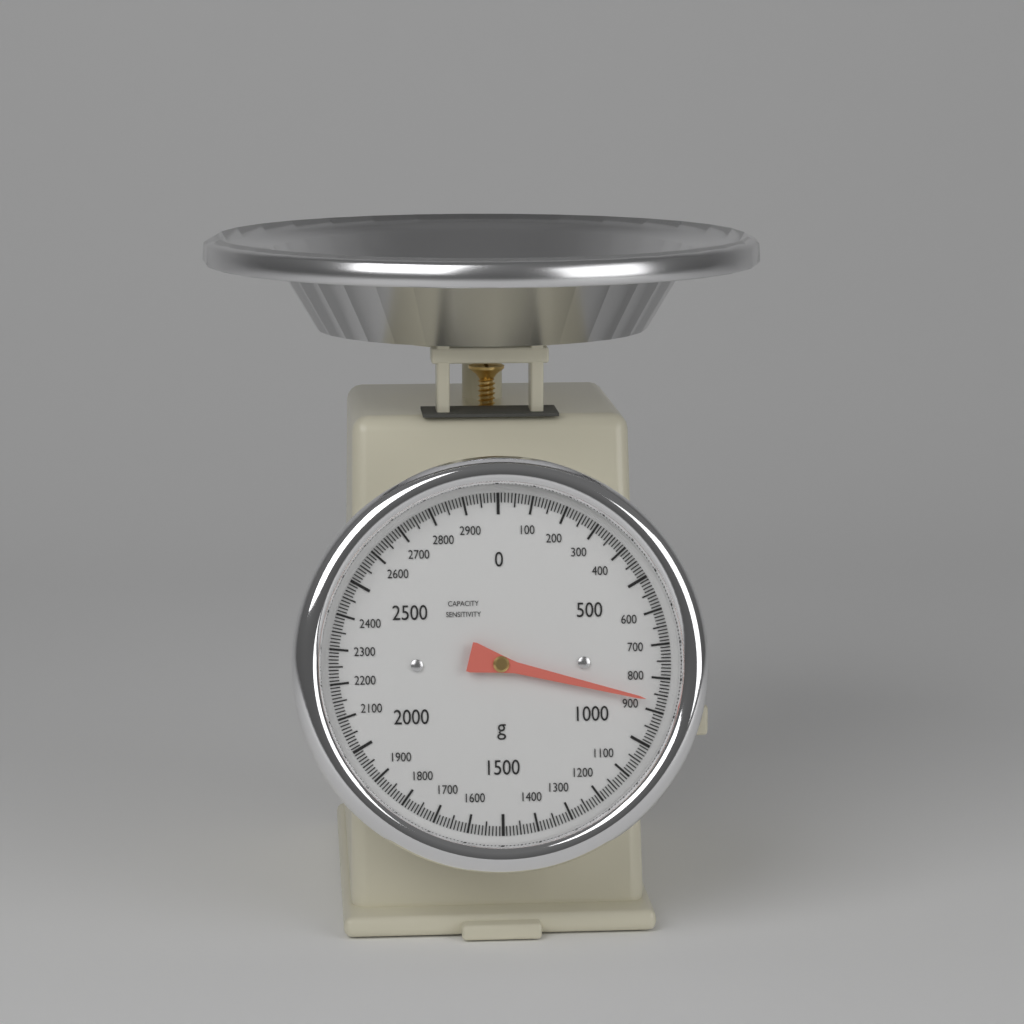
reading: 870 g
